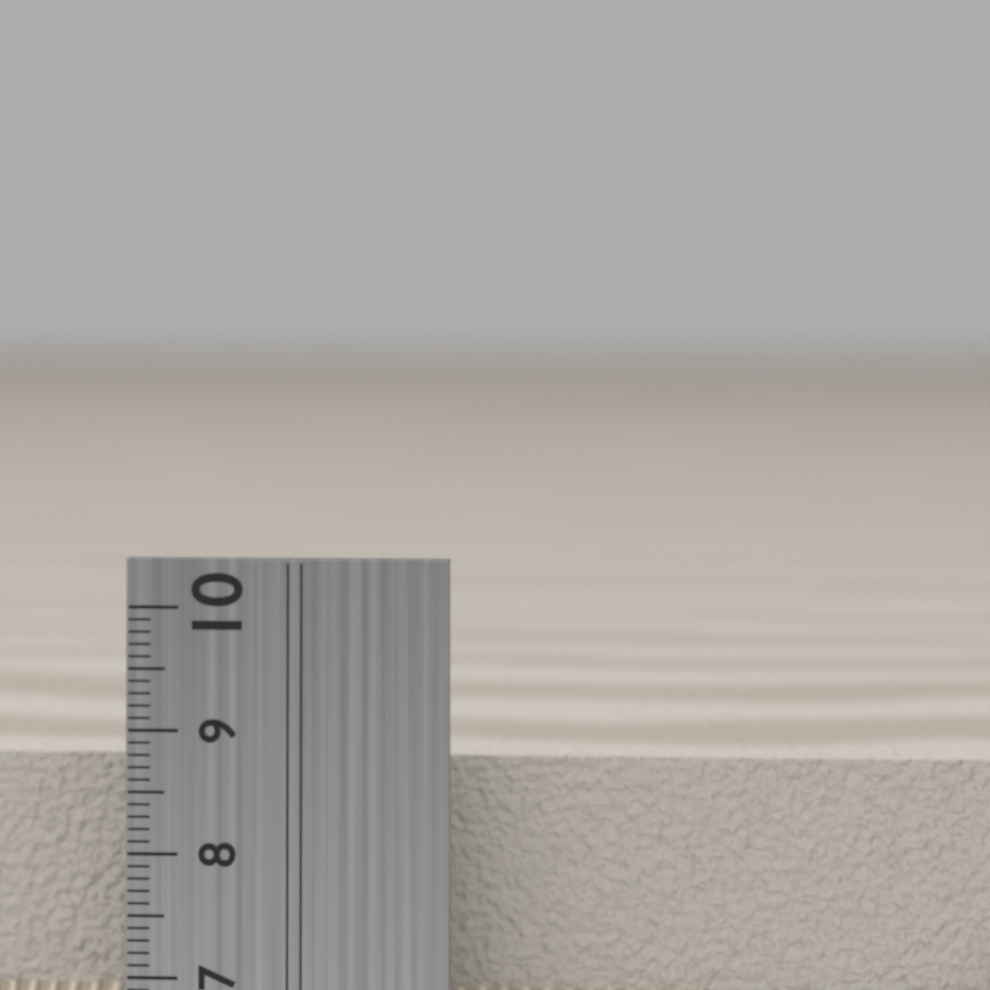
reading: 8.7 cm
